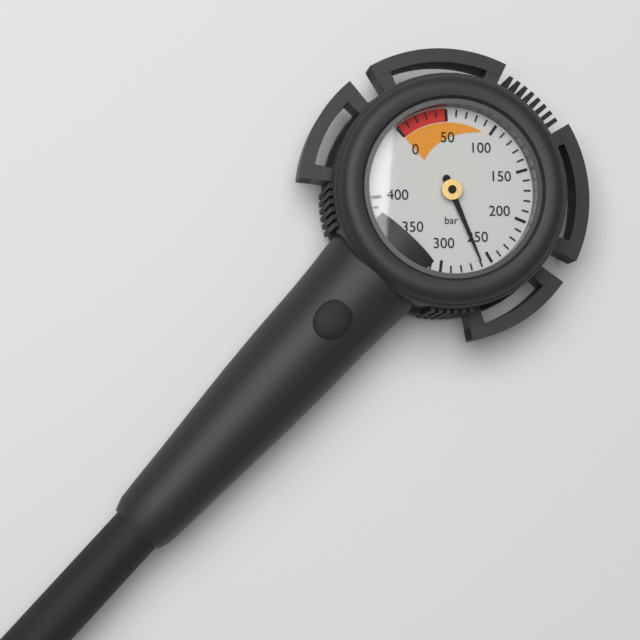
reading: 260 bar
